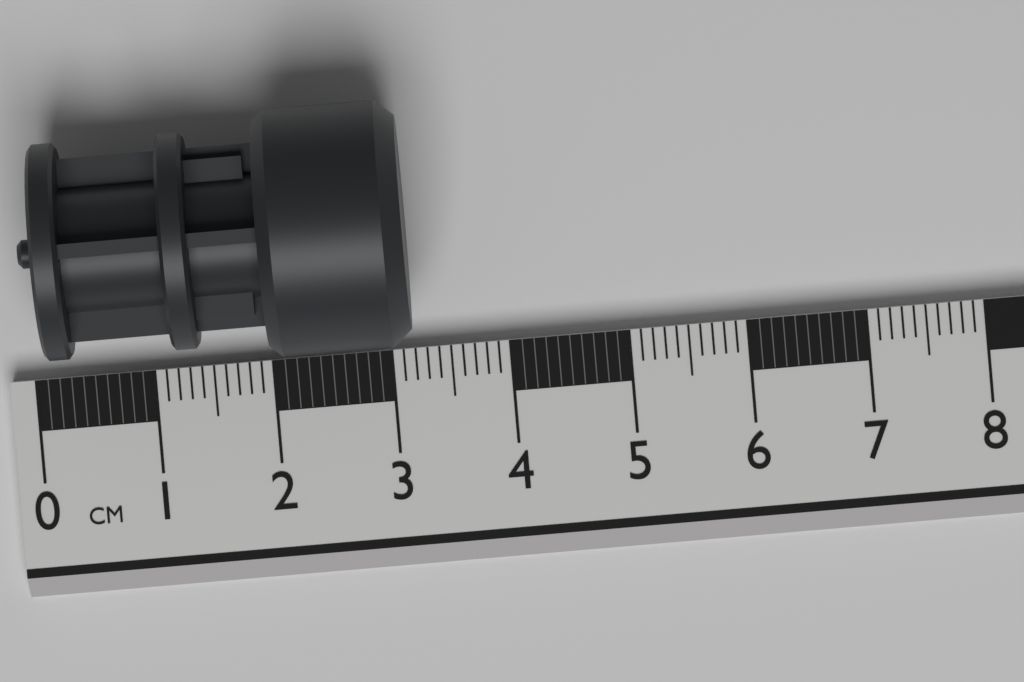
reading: 3.2 cm
